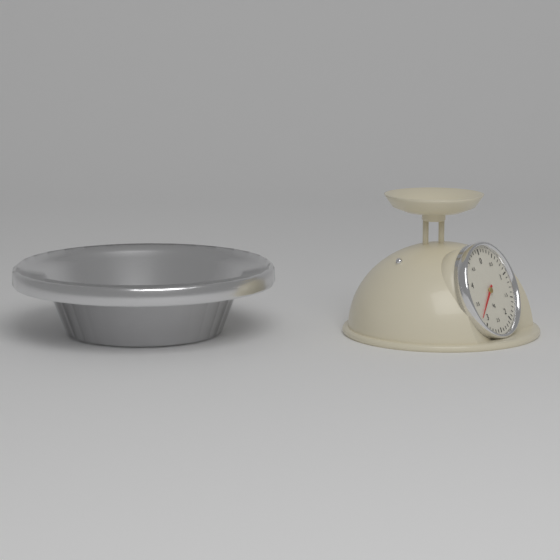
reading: 3.2 kg
